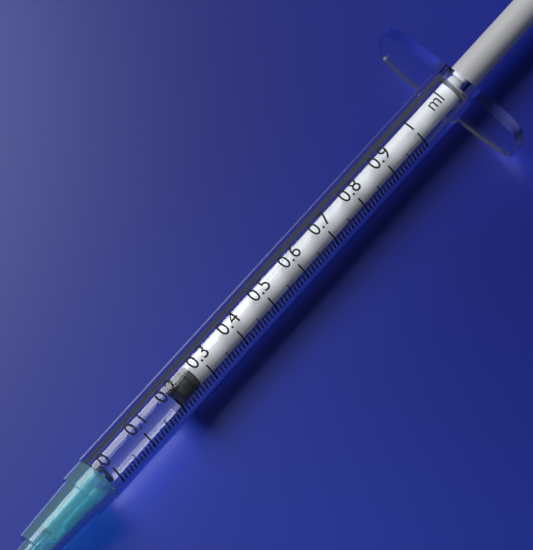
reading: 0.22 ml
